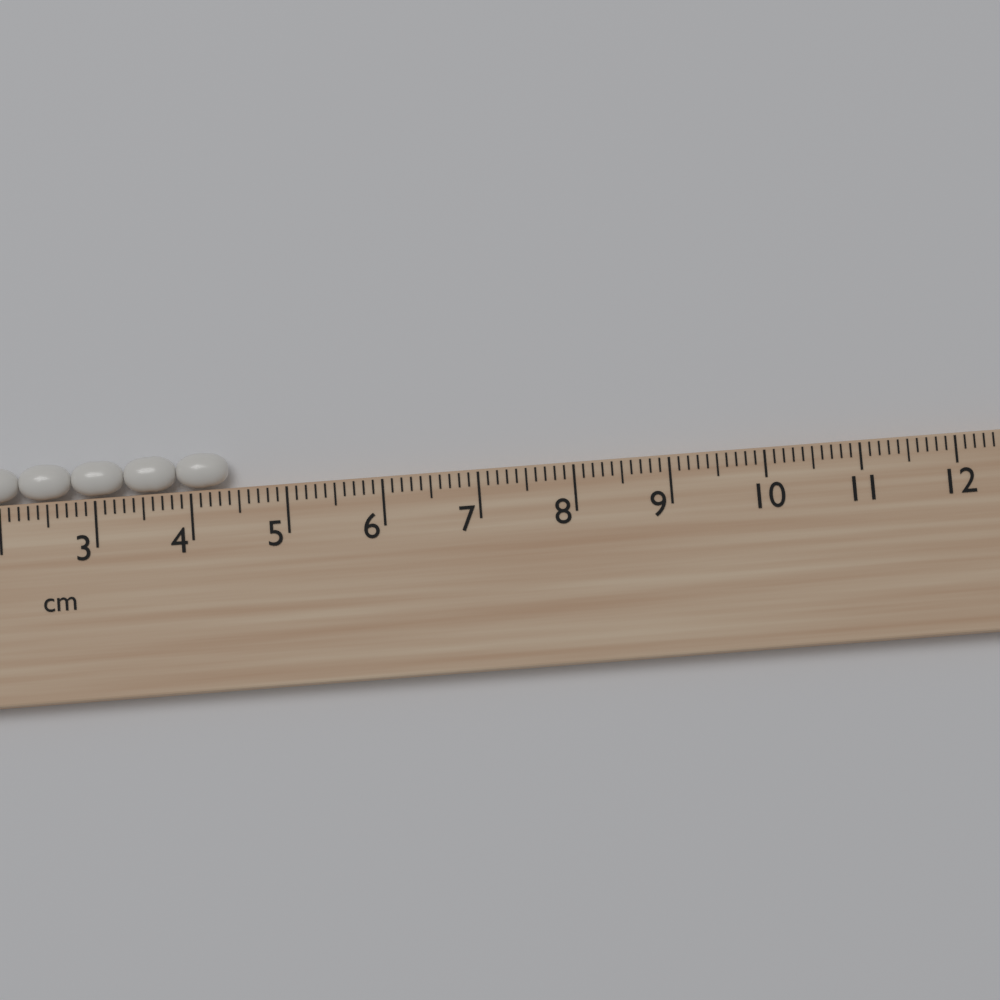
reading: 4.4 cm
